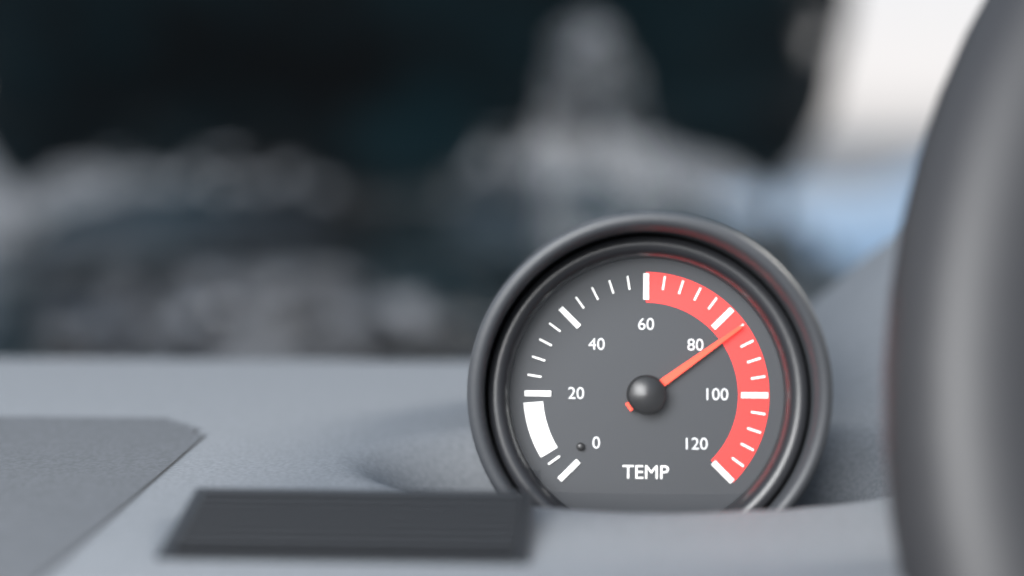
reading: 84 (no unit)
